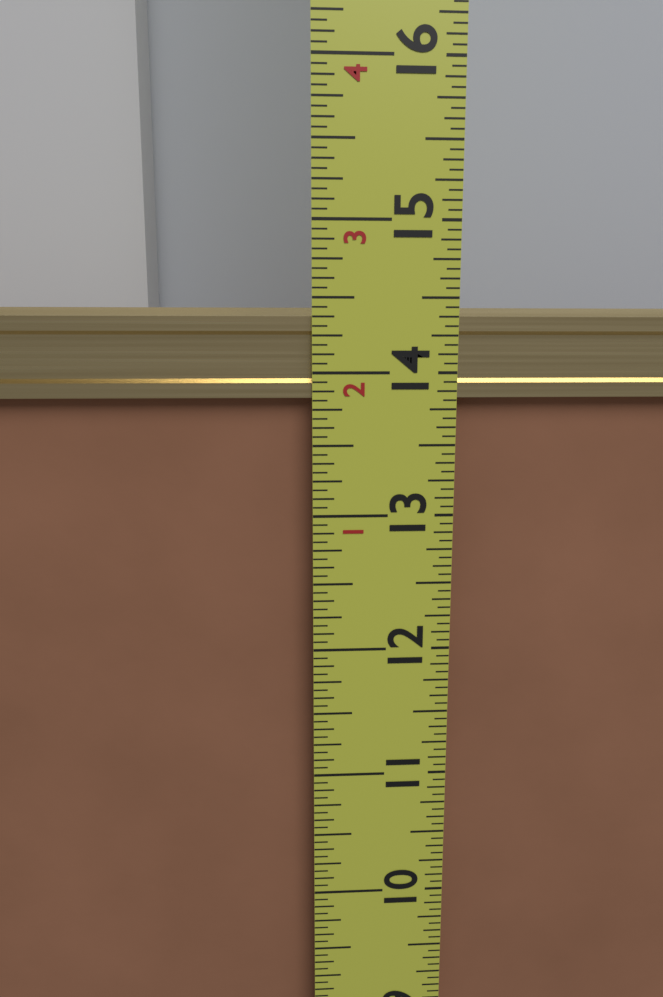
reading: 14.4375 in
